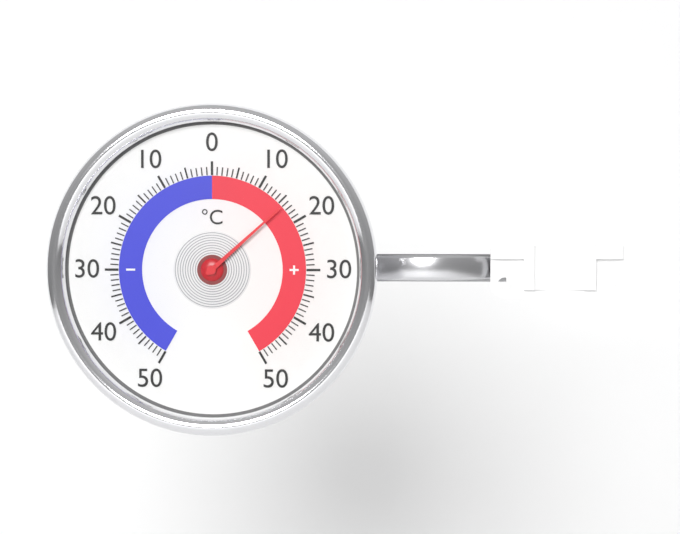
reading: 16 °C
